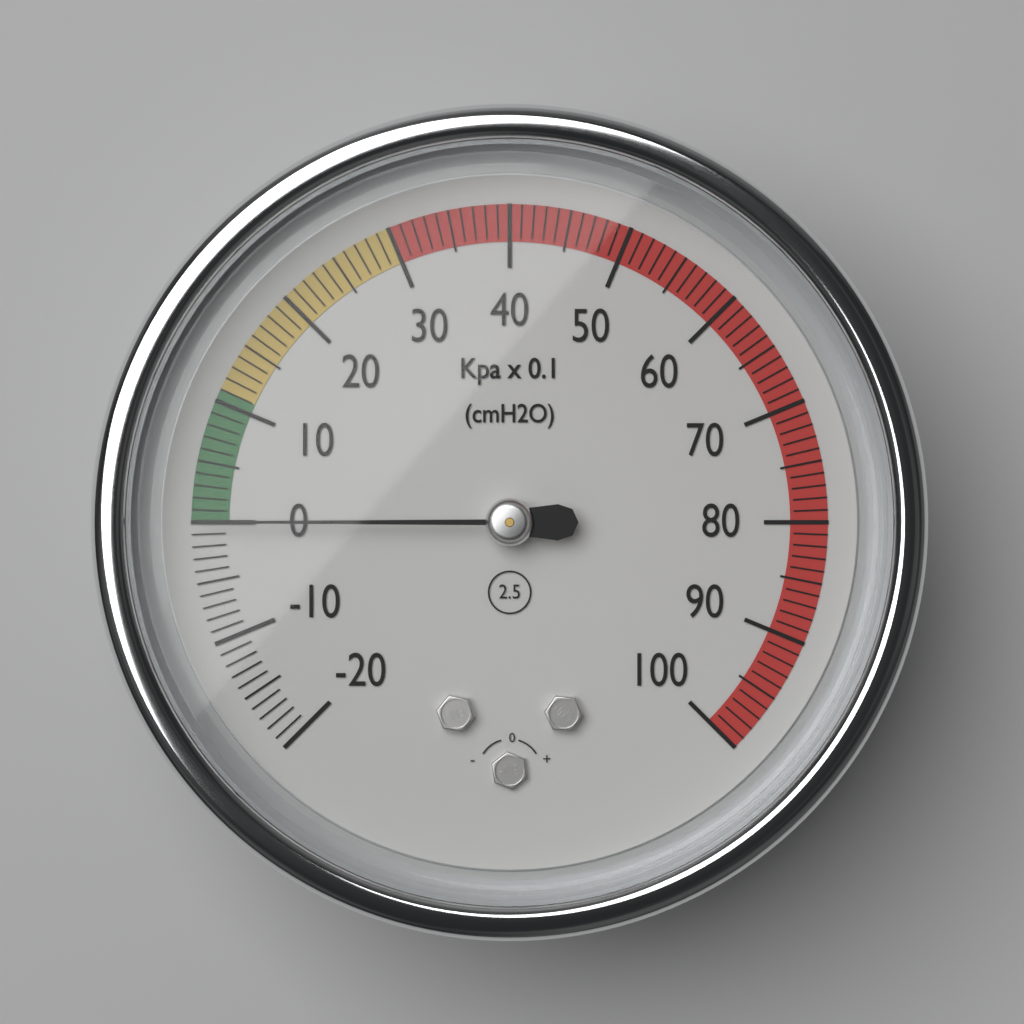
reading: 0.0 kPa
